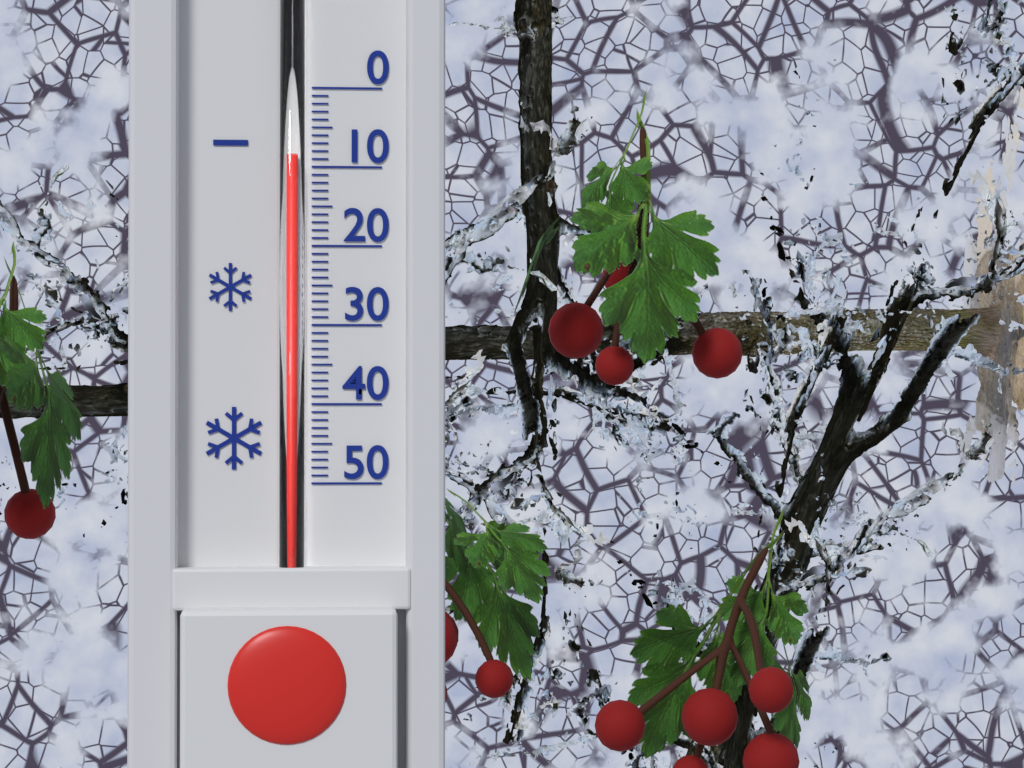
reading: 9 (no unit)
